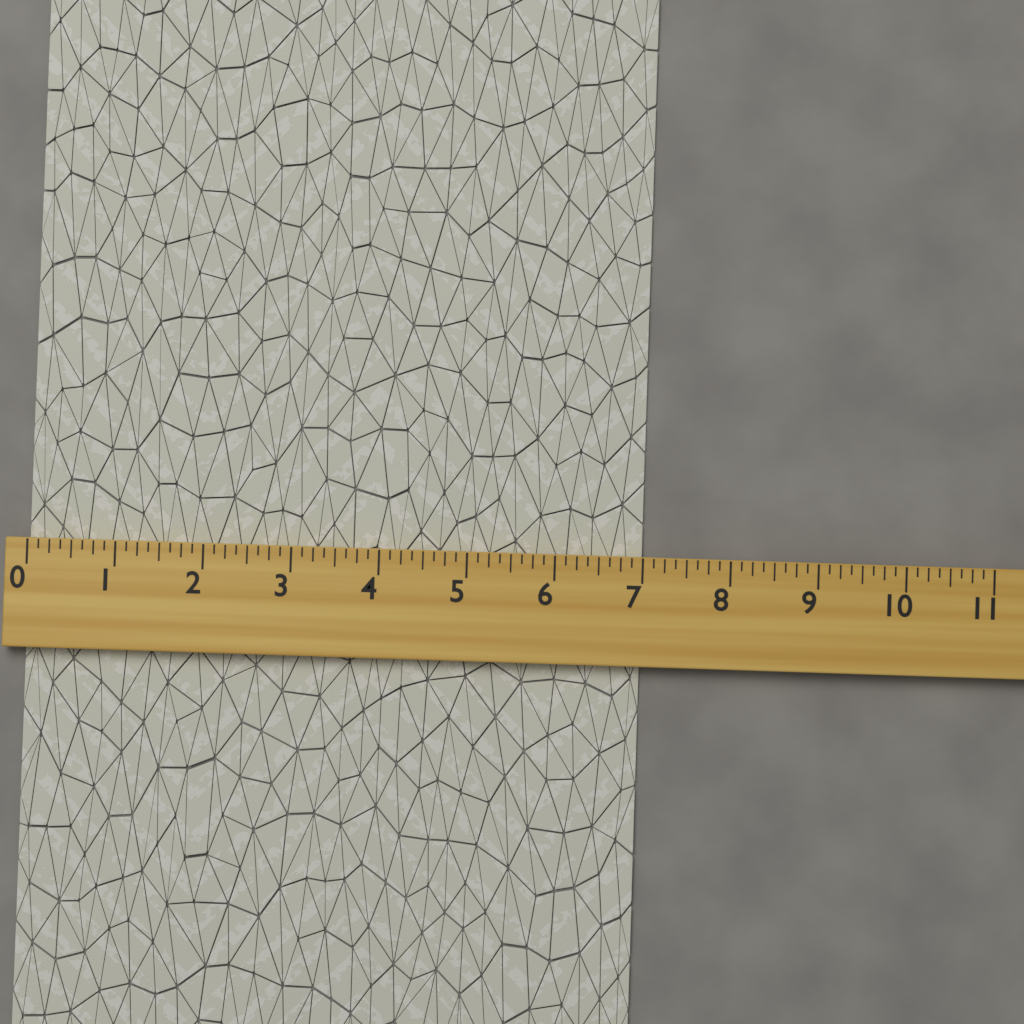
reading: 7.000 (no unit)
